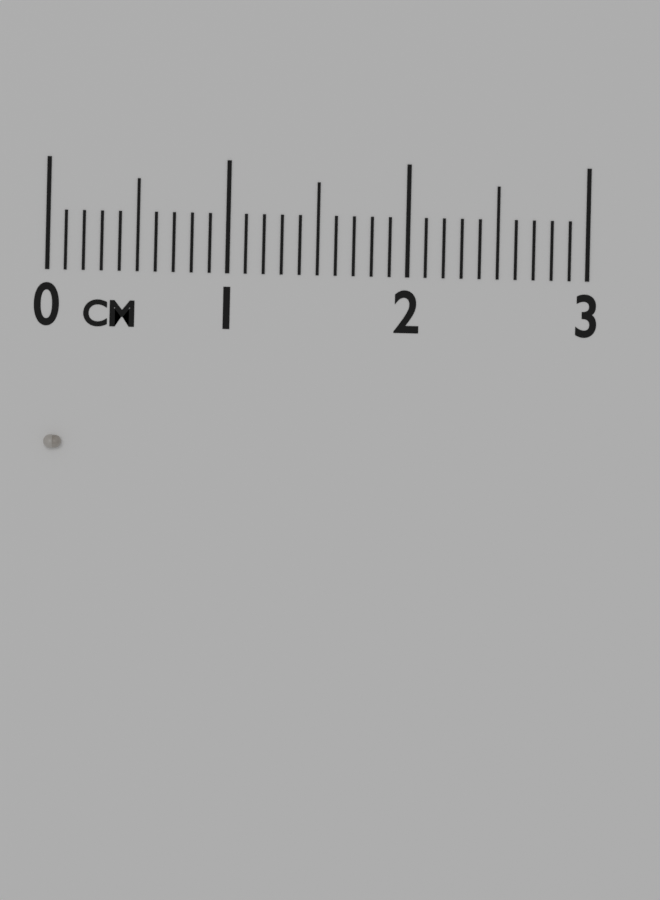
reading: 0.1 cm
